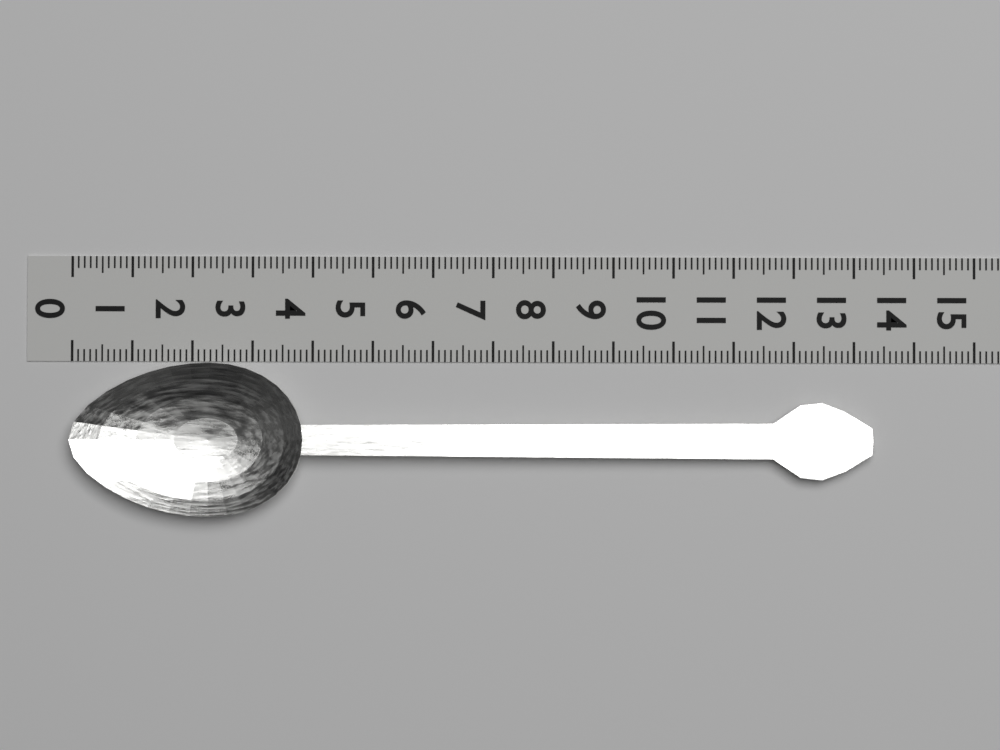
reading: 13.3 (no unit)
